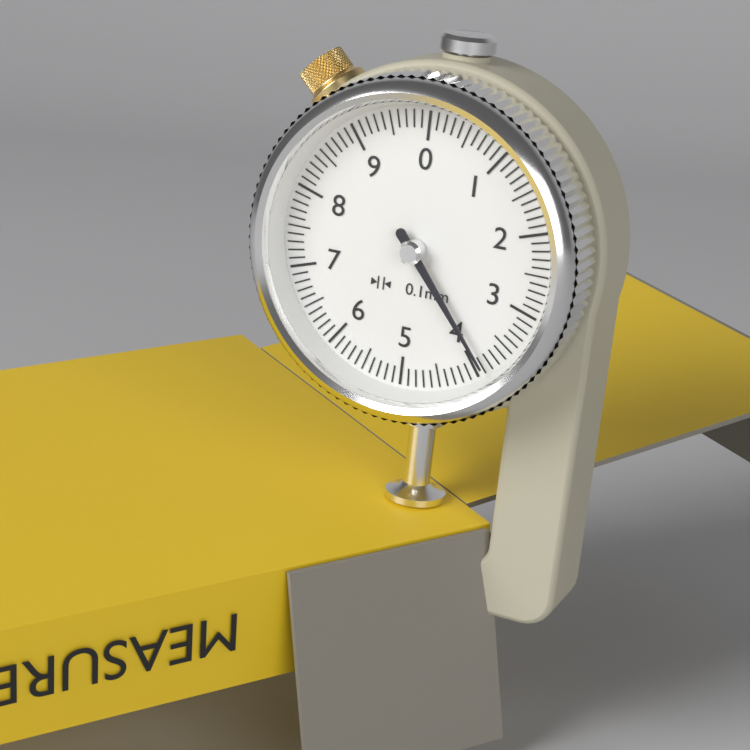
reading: 3.9 mm
